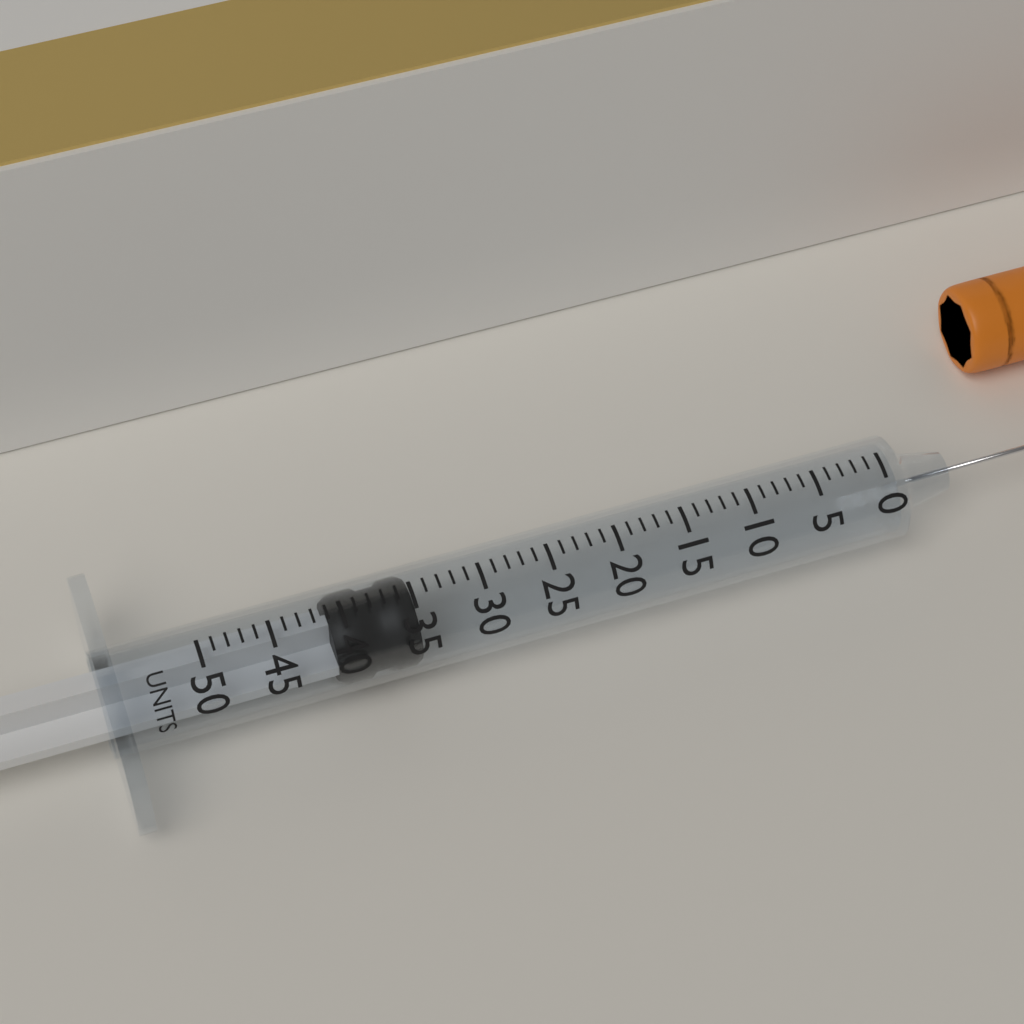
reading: 35 units
